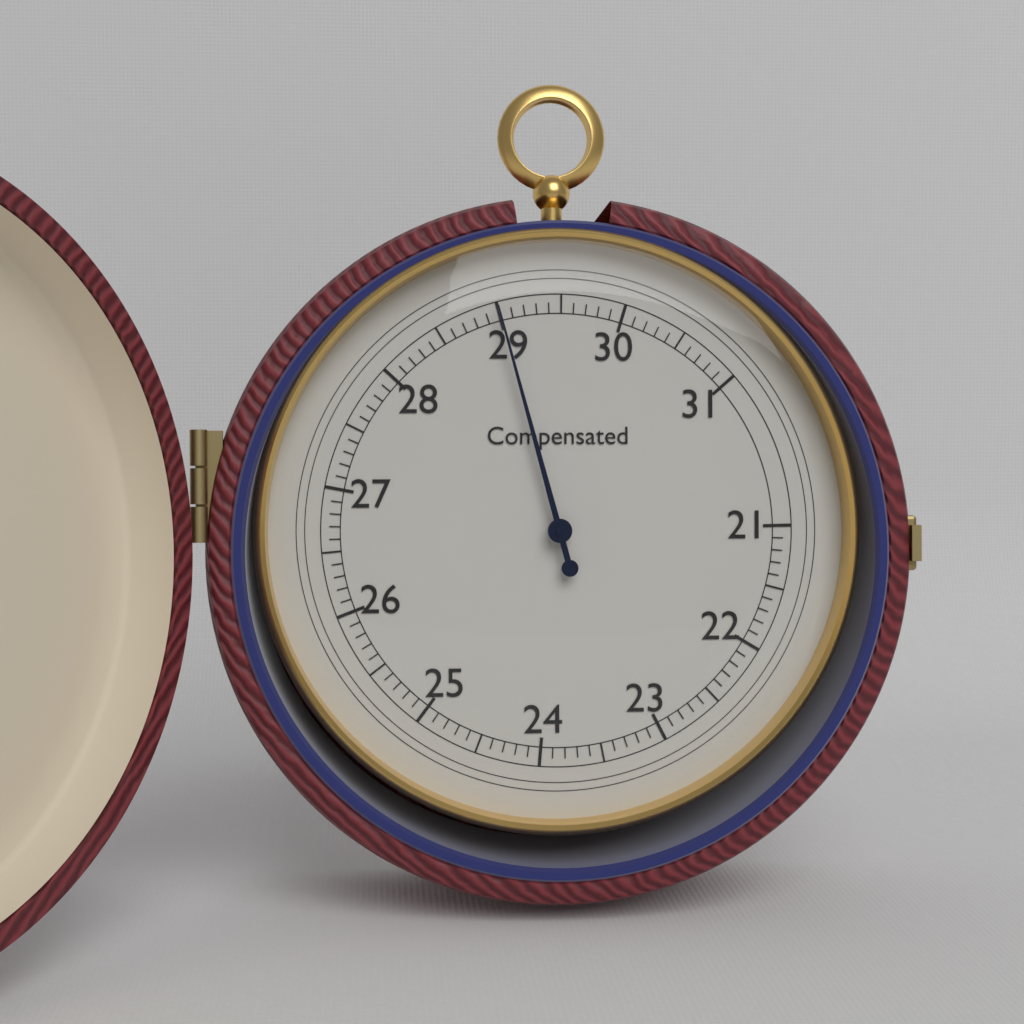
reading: 29.0 (no unit)
